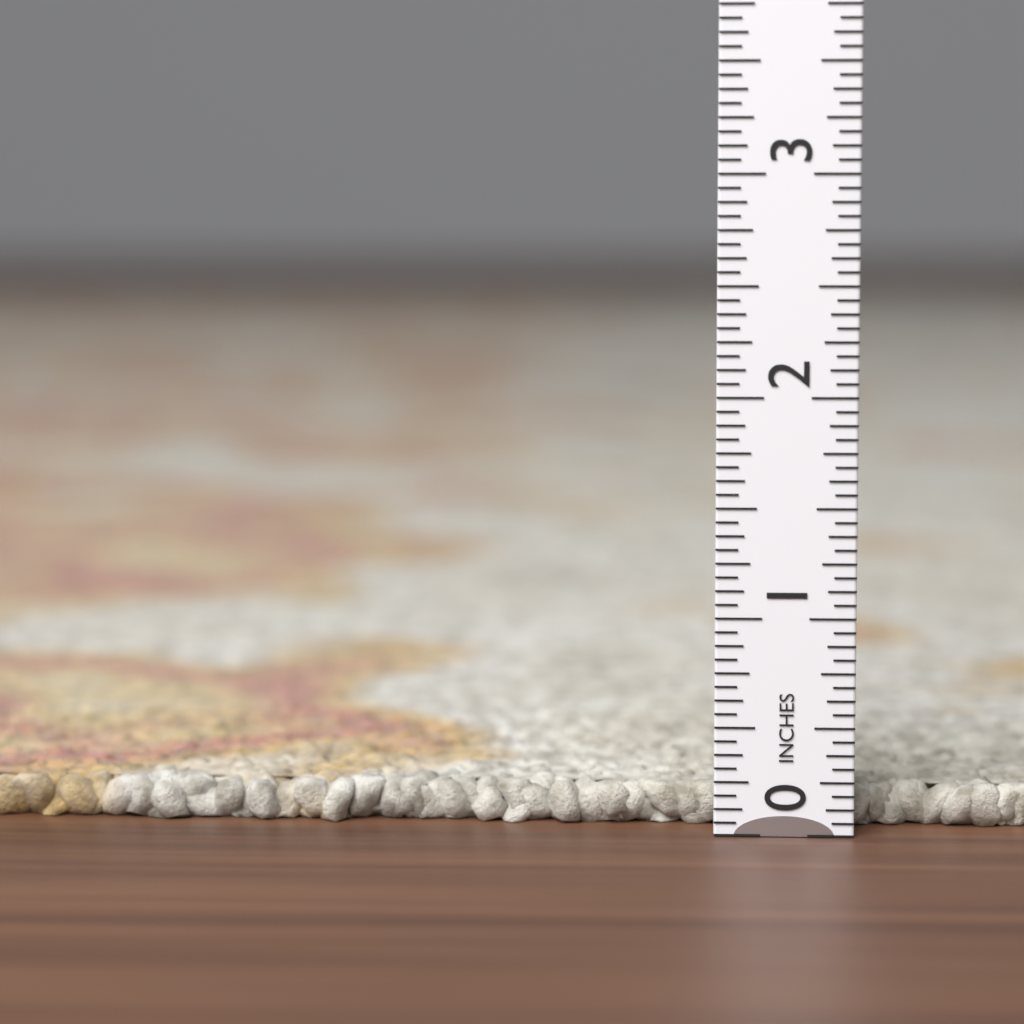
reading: 0.1875 in
